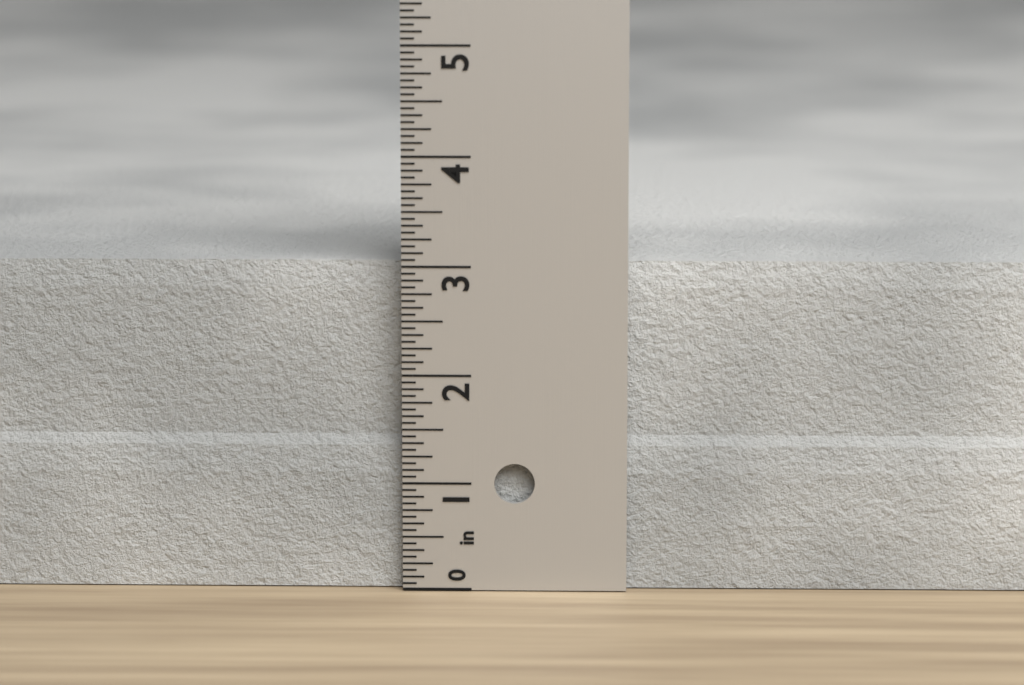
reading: 3.0000 in
